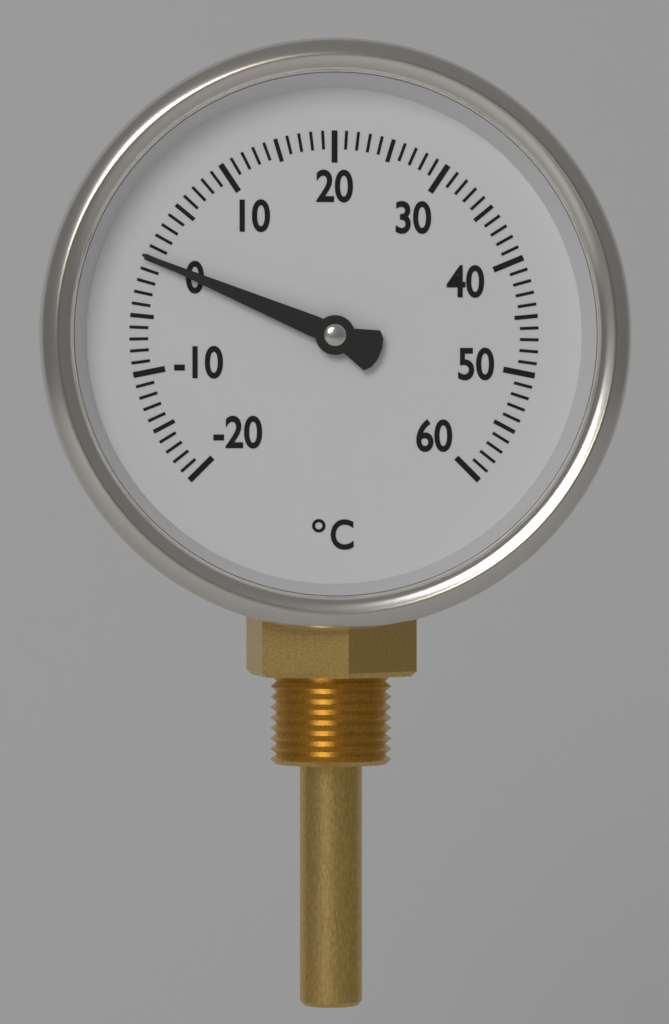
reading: 0 °C
